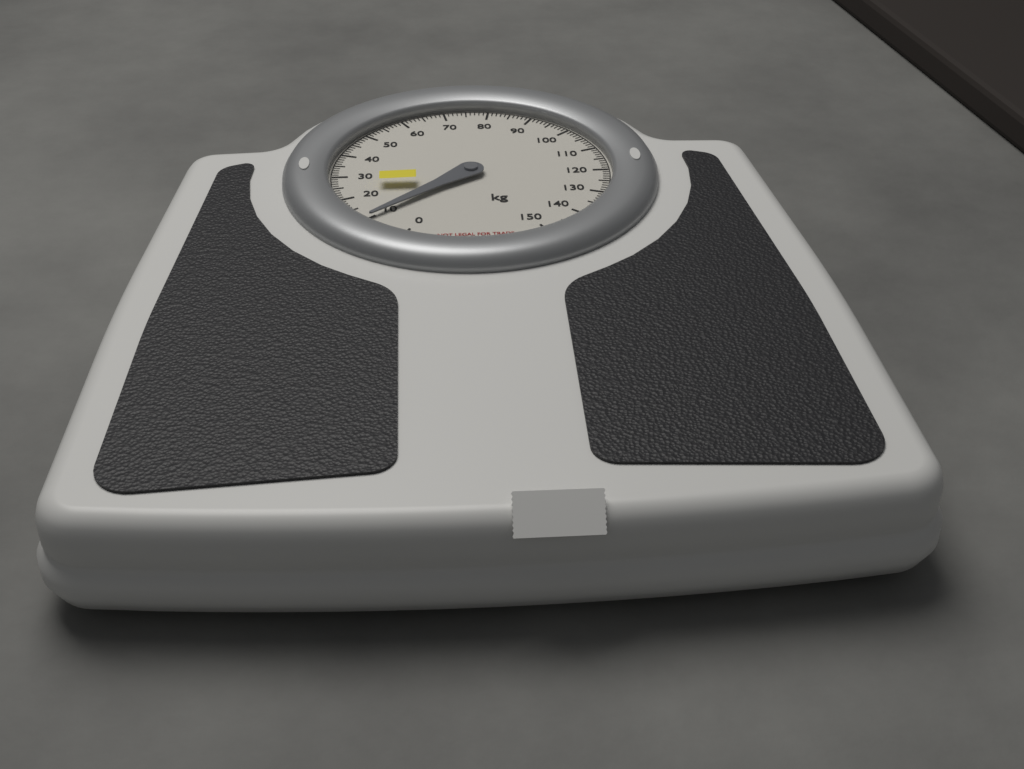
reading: 10 kg
